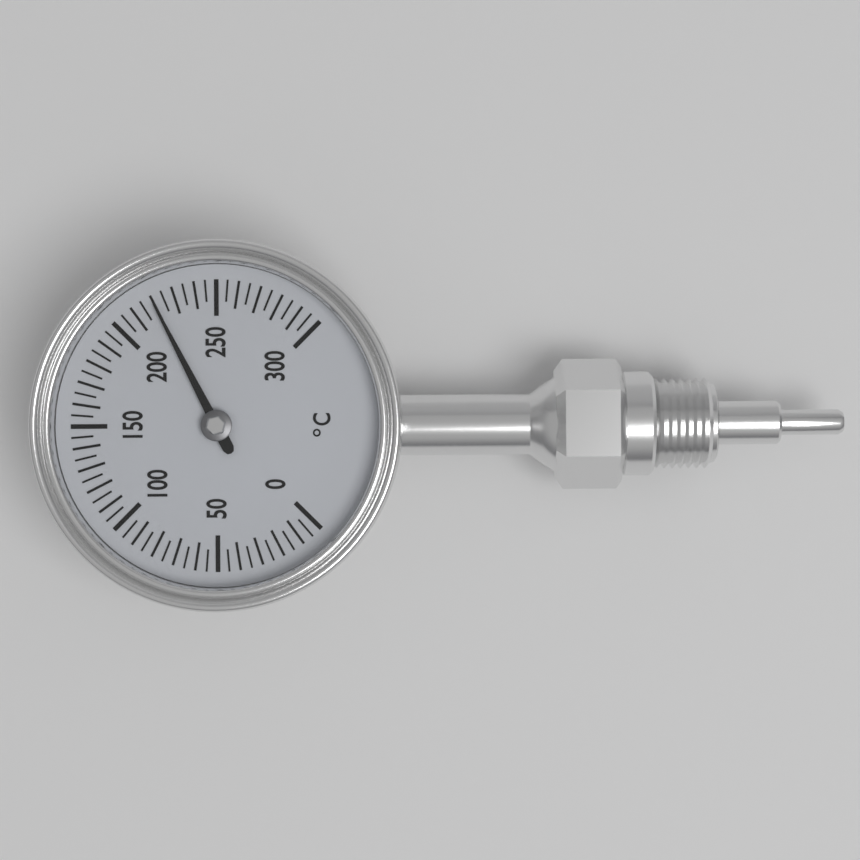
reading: 220 °C
